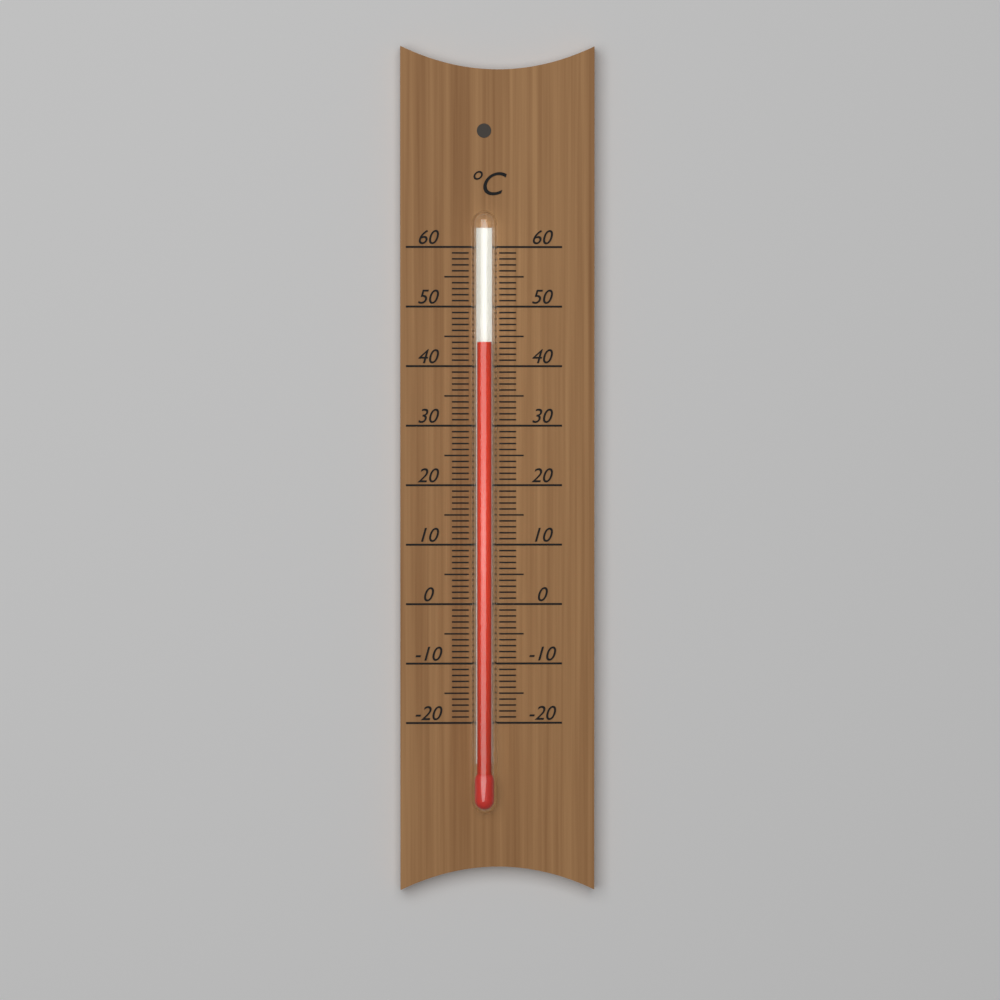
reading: 44 °C
